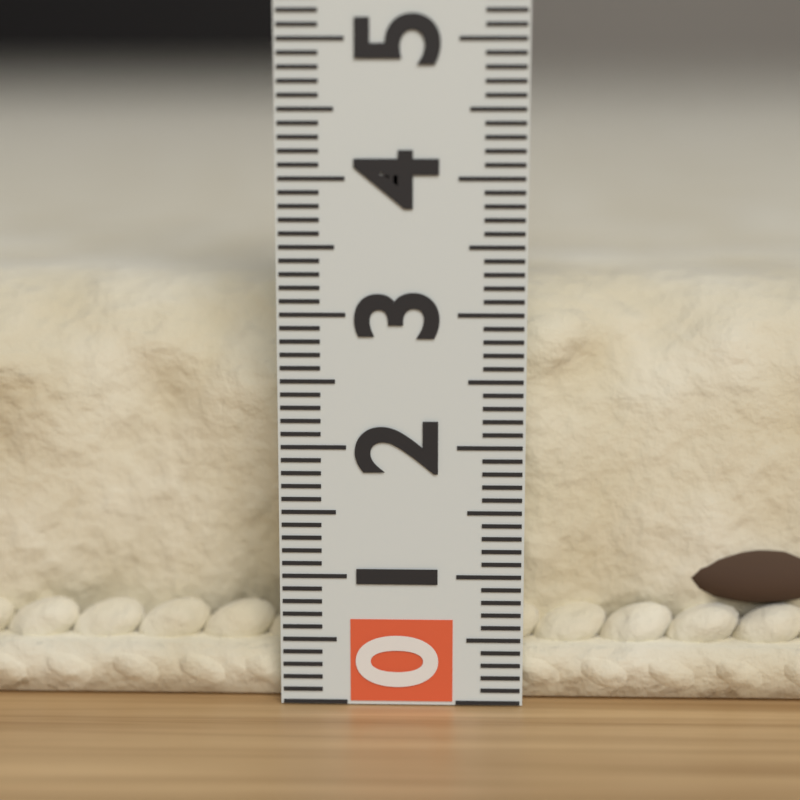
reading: 3.2 (no unit)
